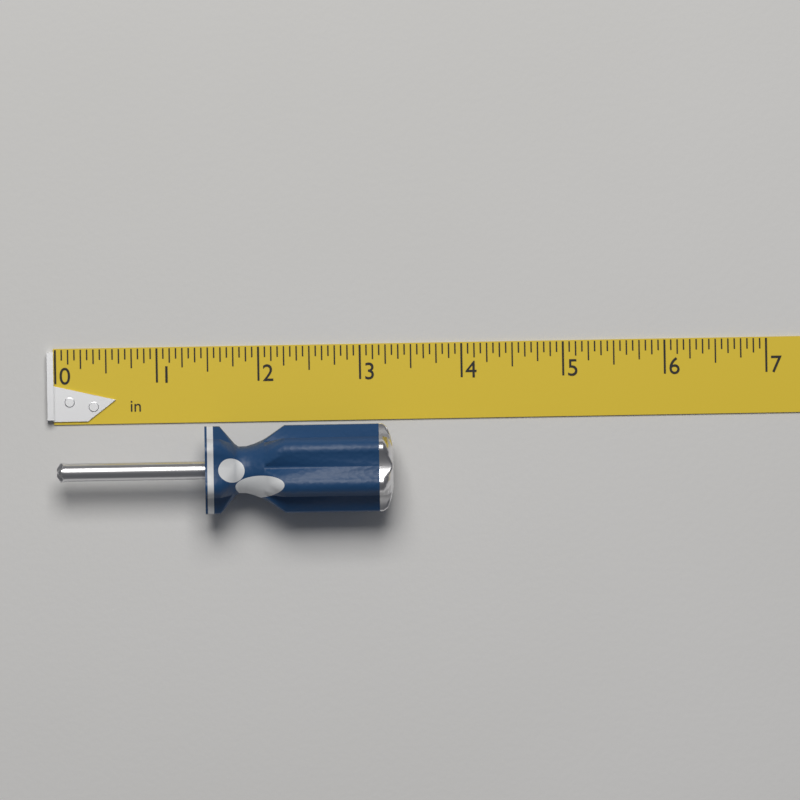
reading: 3.3125 in
